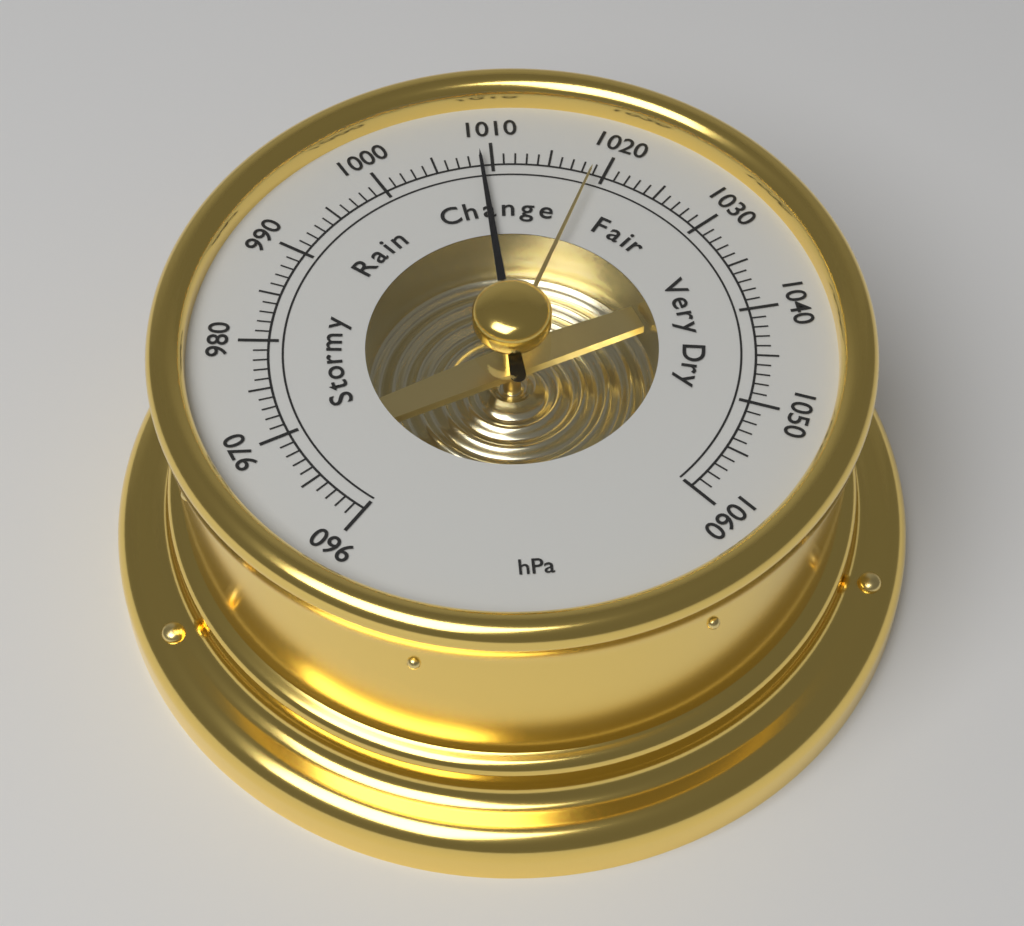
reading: 1009 hPa
